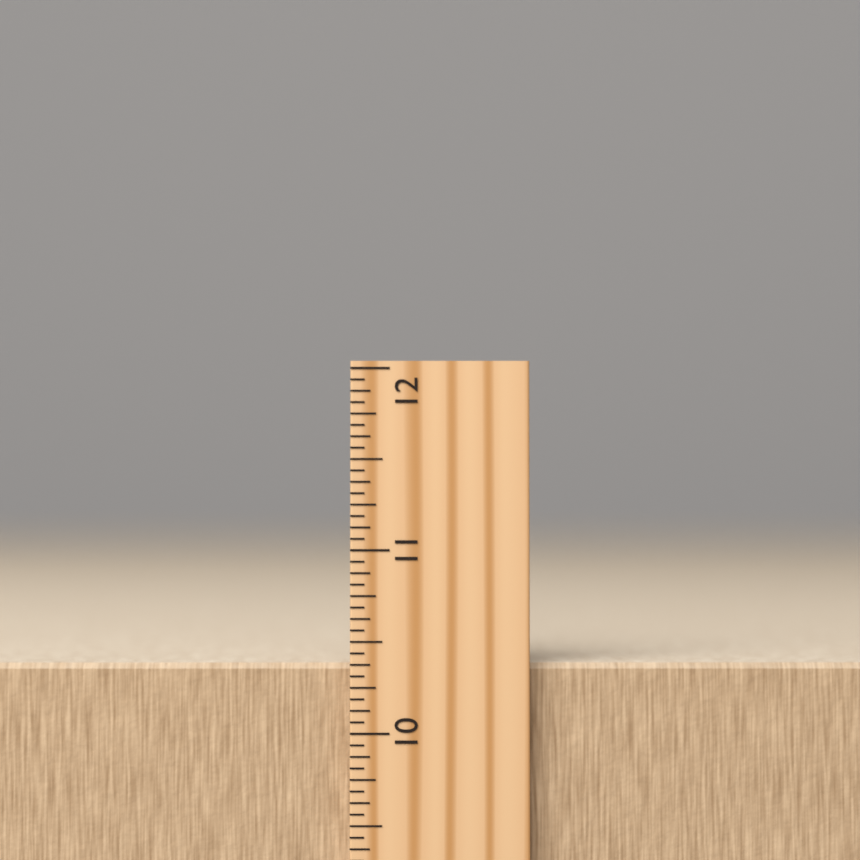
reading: 10.3750 inch
